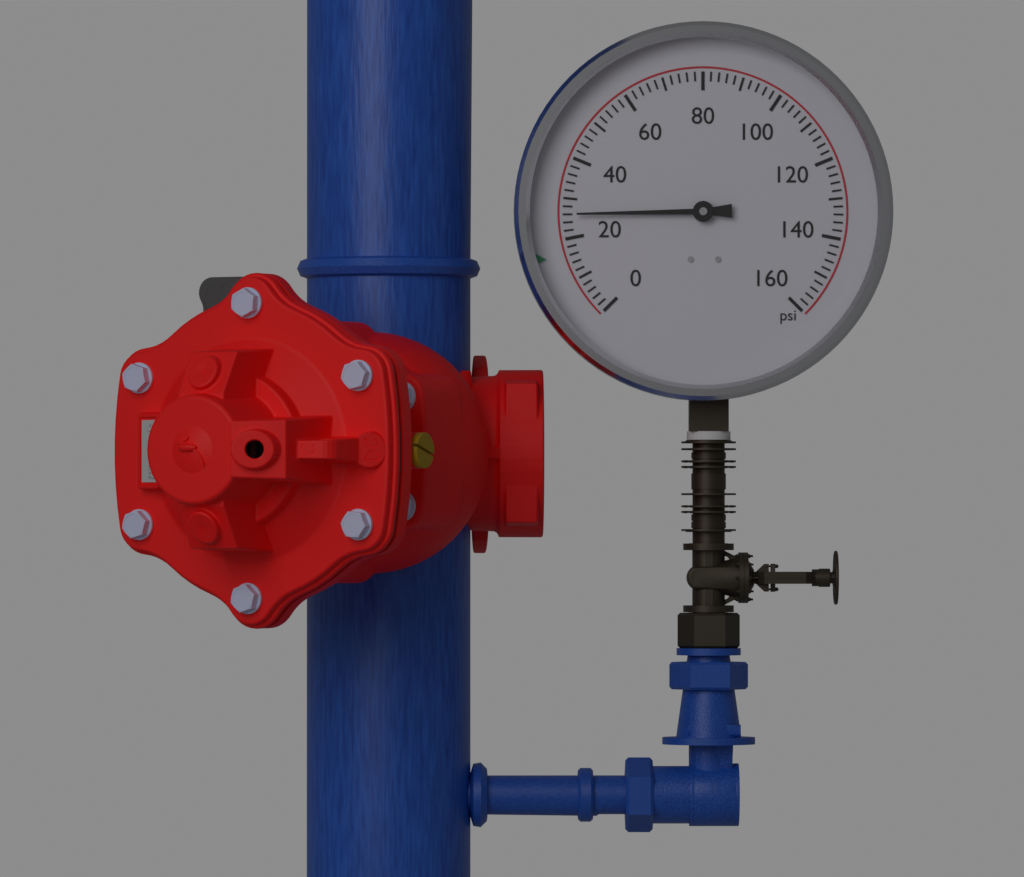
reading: 26 psi
